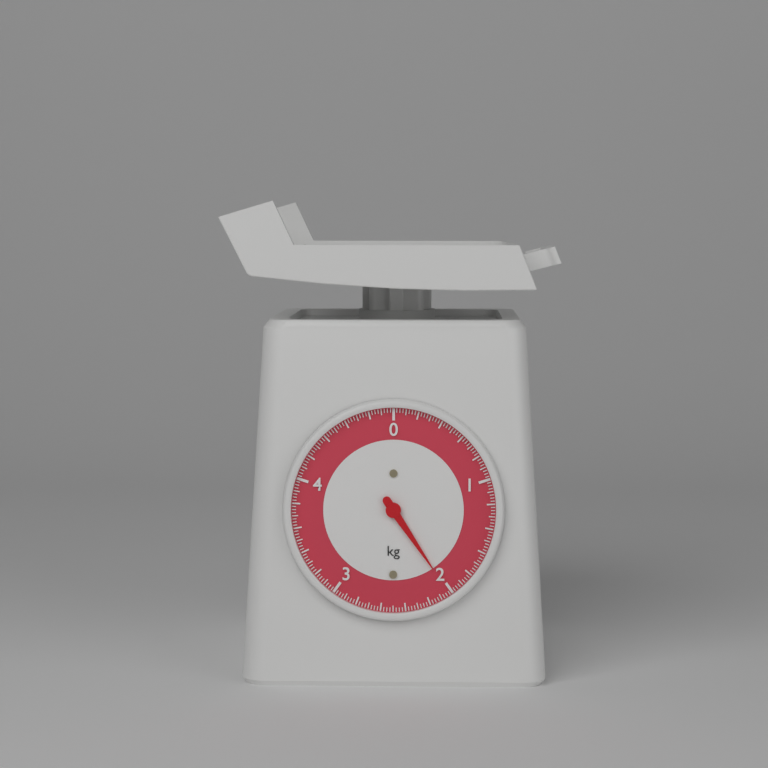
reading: 2.025 kg
